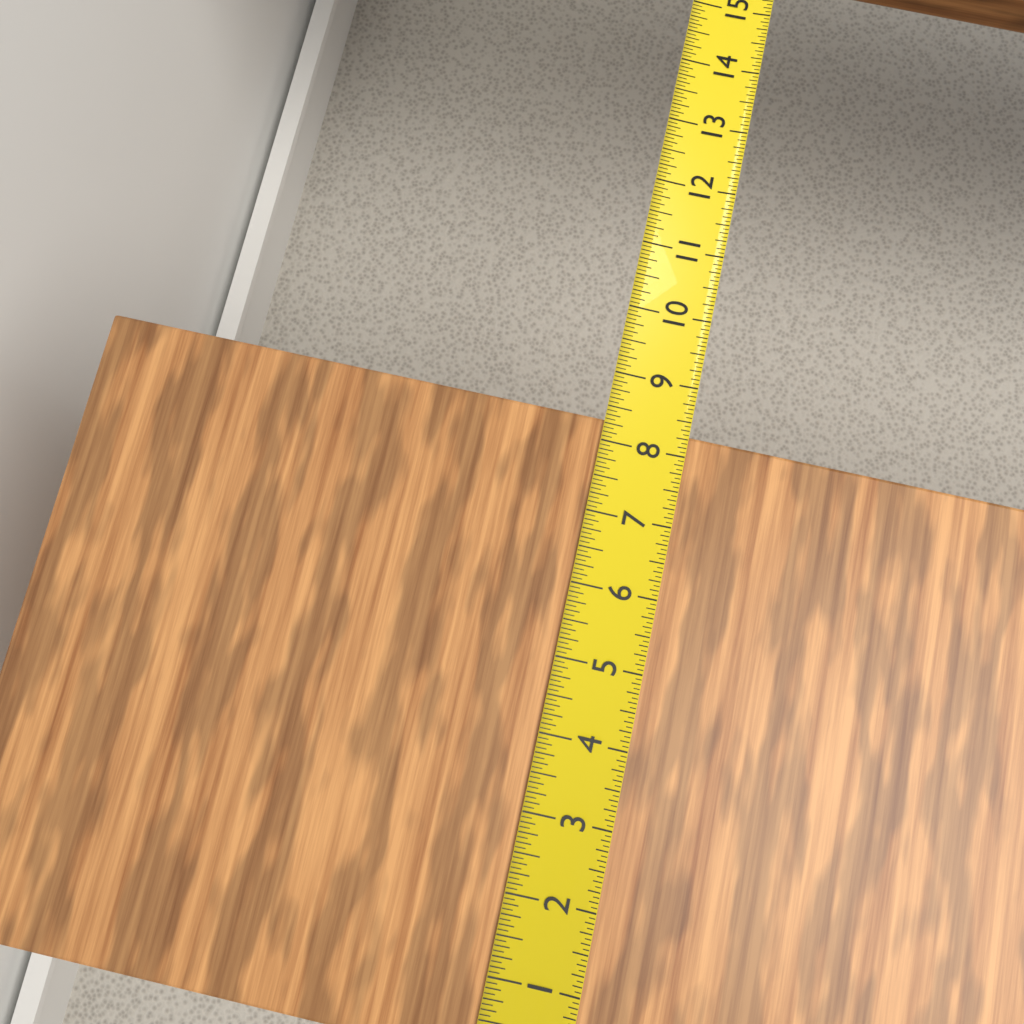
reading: 8.3125 in
